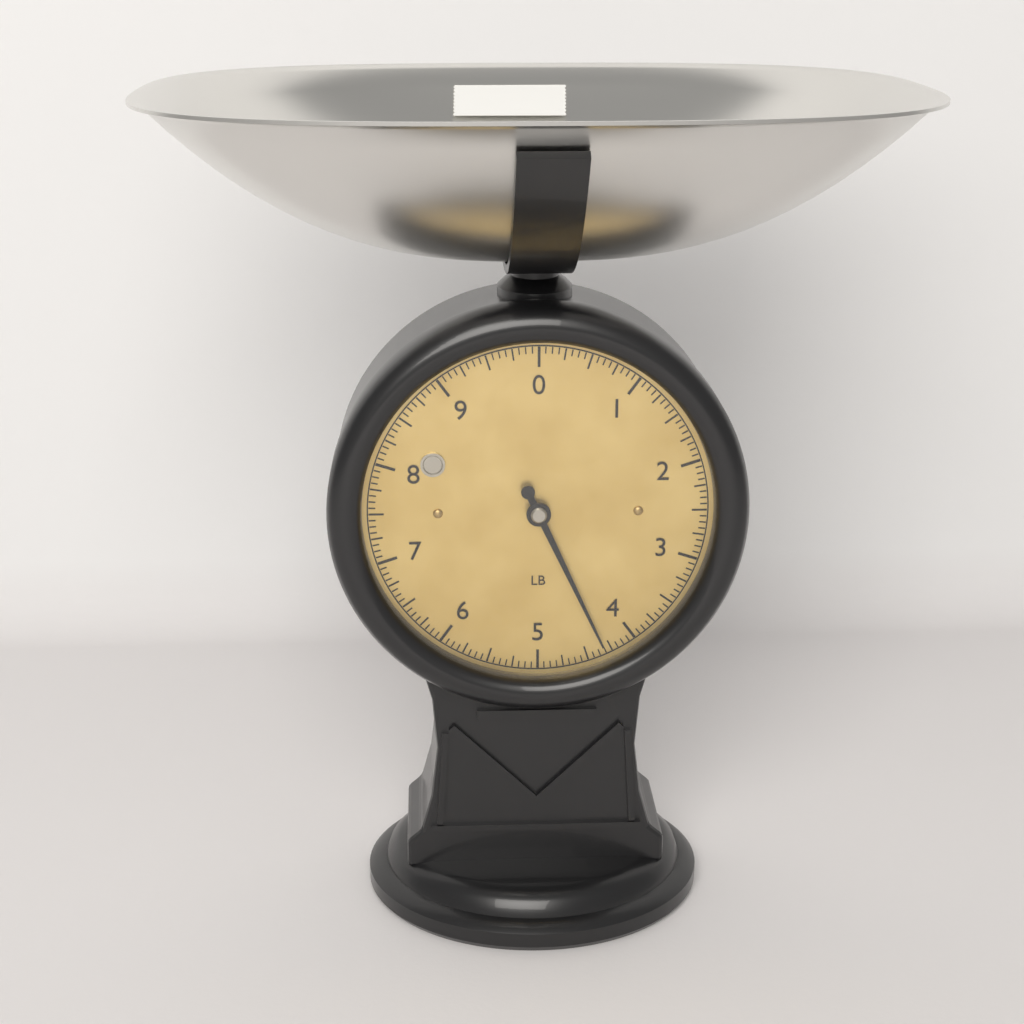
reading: 4.3125 lb
